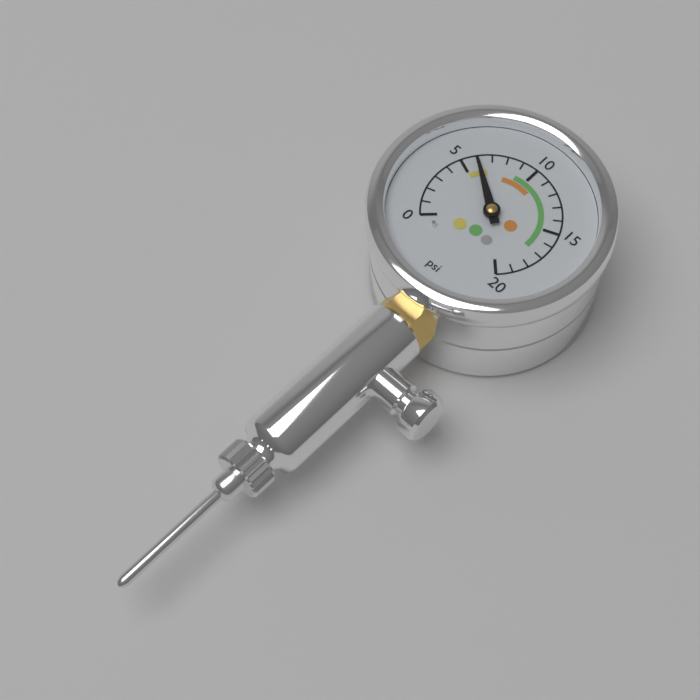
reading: 6 psi
